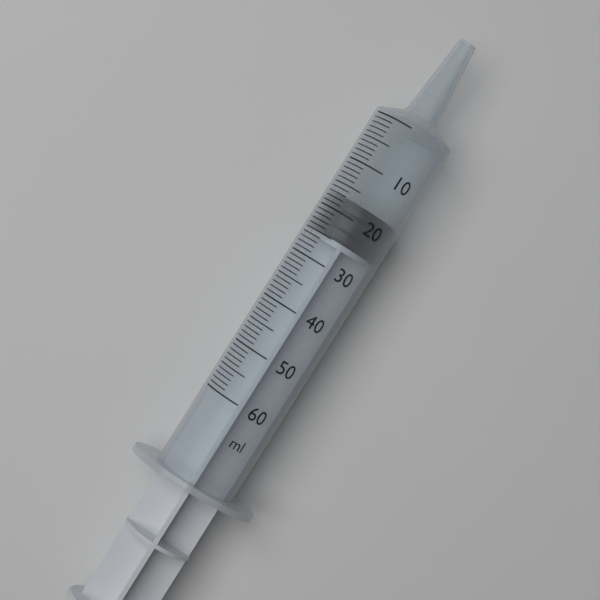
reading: 17 ml
